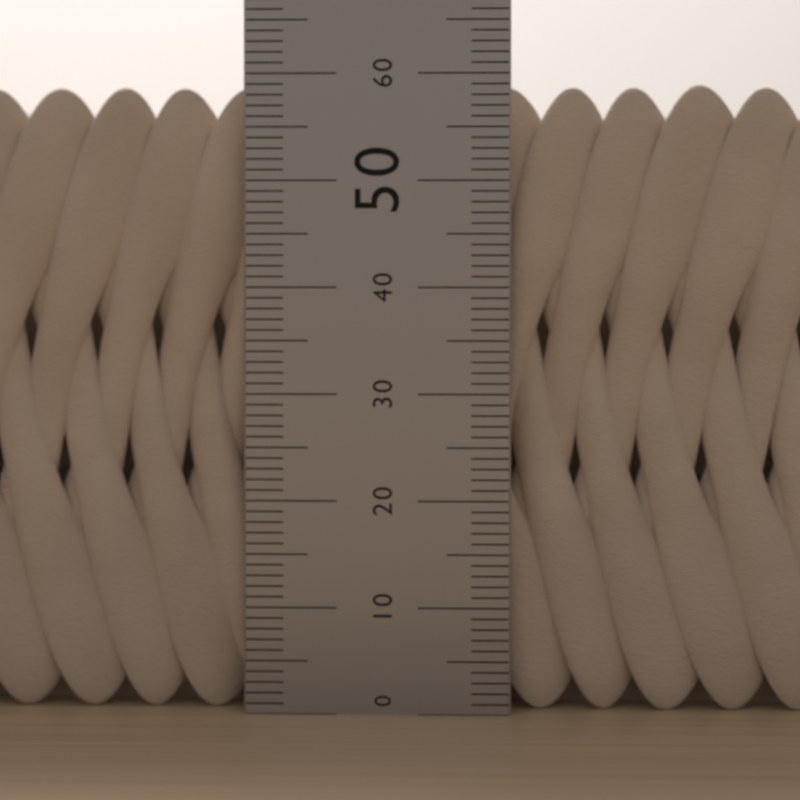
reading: 59 (no unit)
